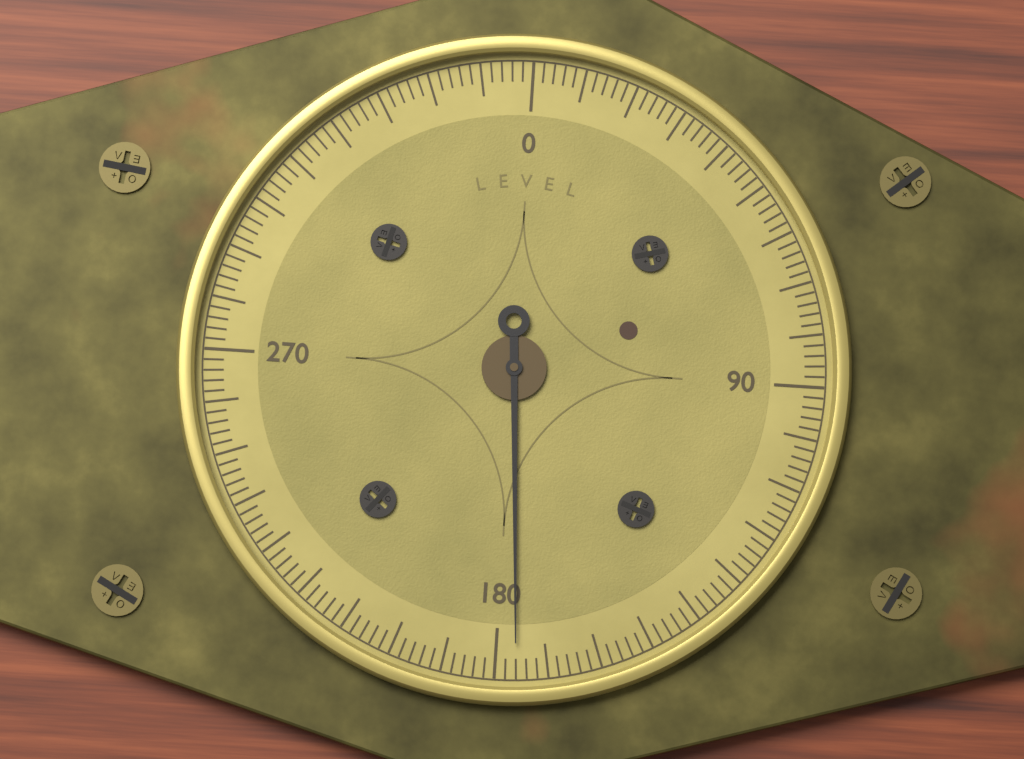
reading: 176 (no unit)
